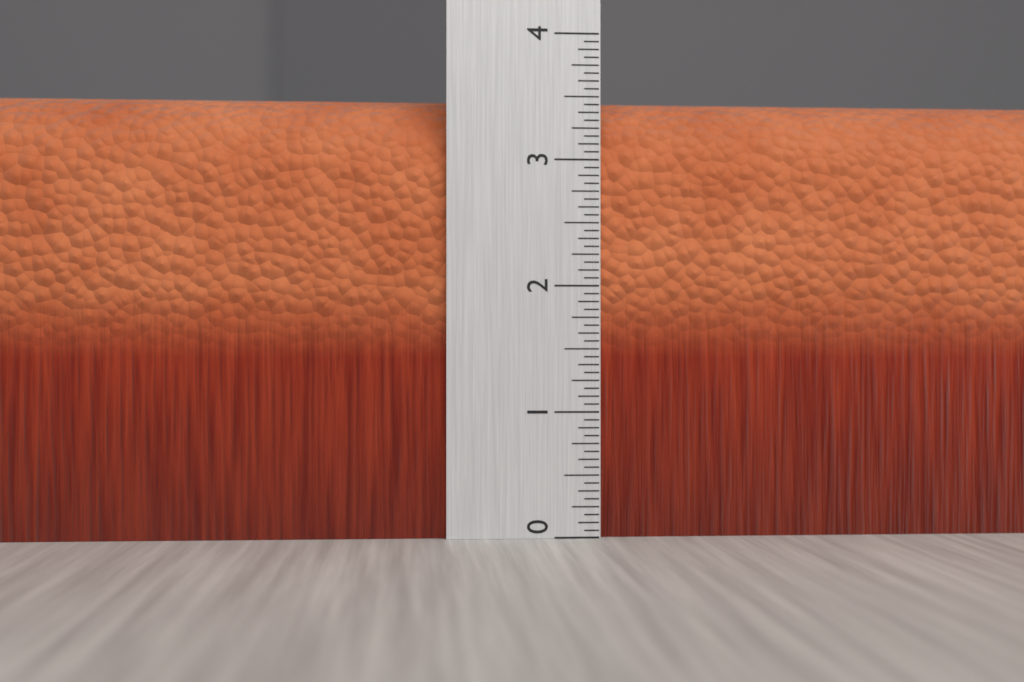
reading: 3.5625 (no unit)
